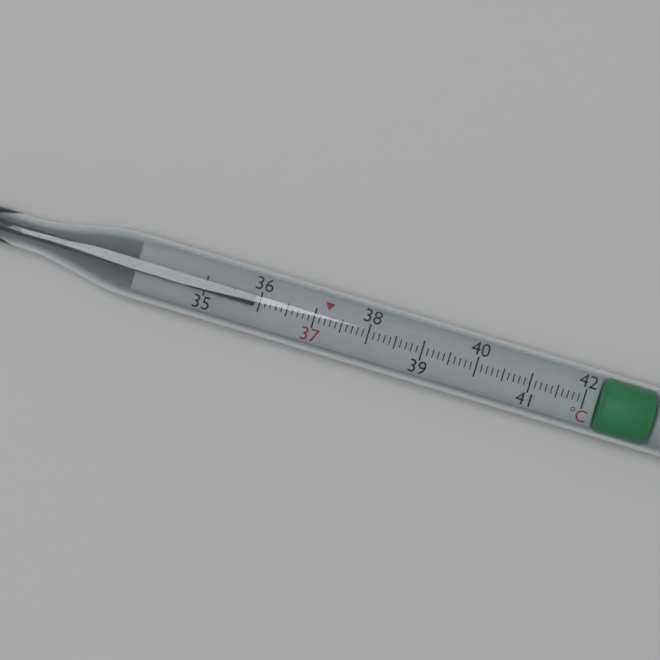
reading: 35.9 °C
